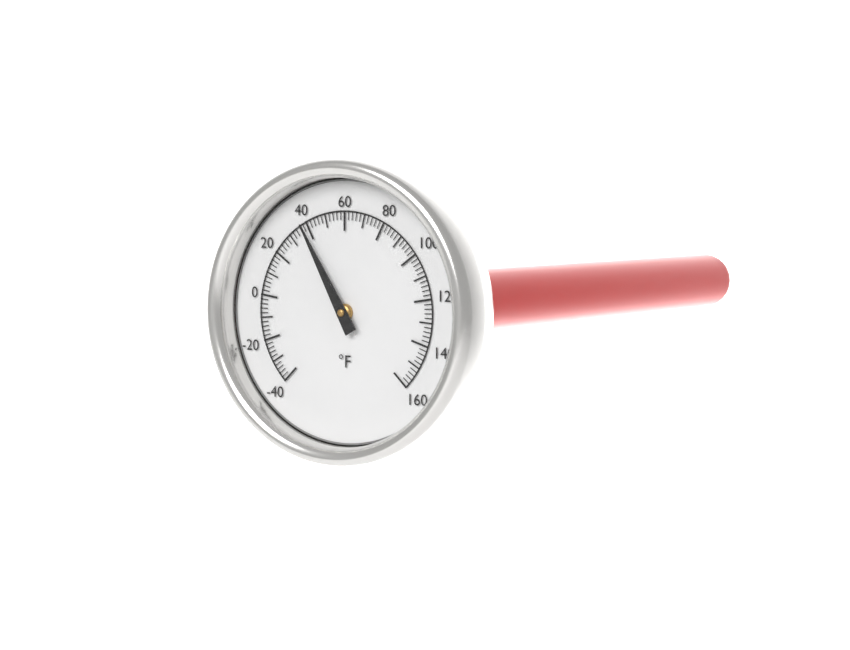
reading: 38 °F
